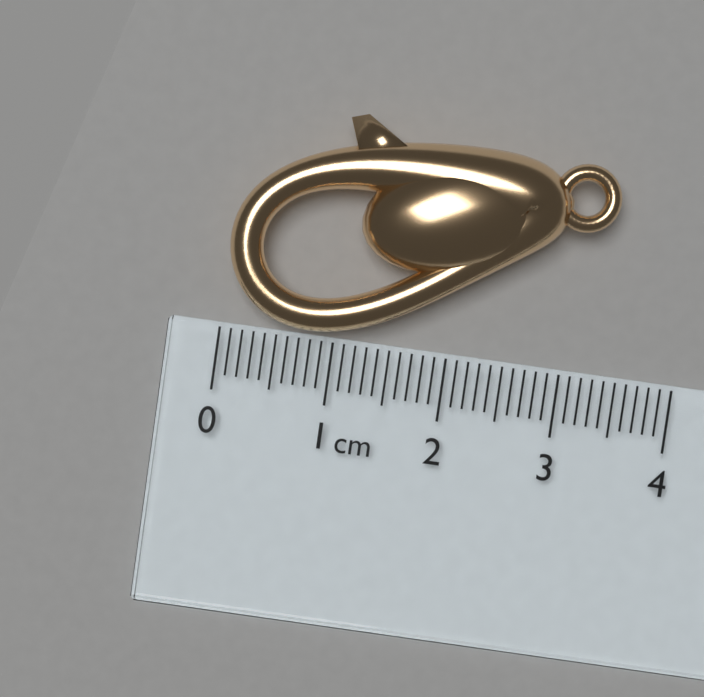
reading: 3.3 cm
